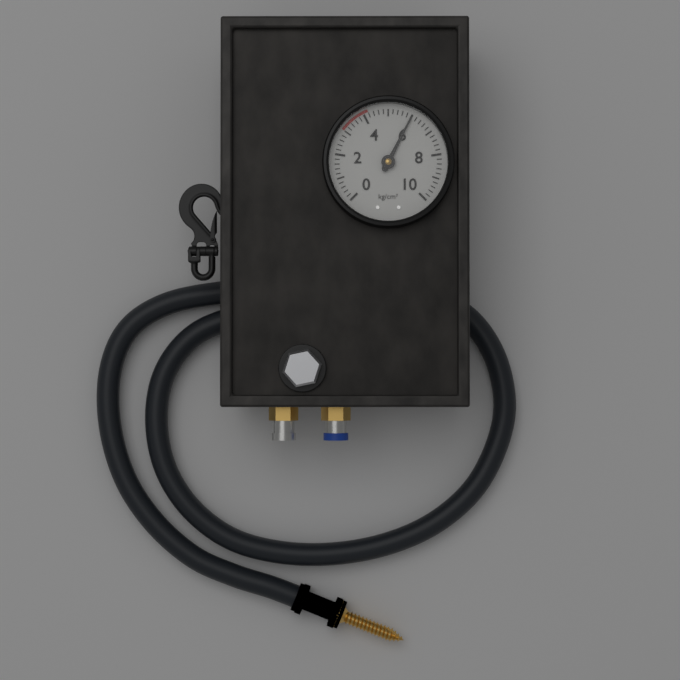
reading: 6.0 kg/cm²
